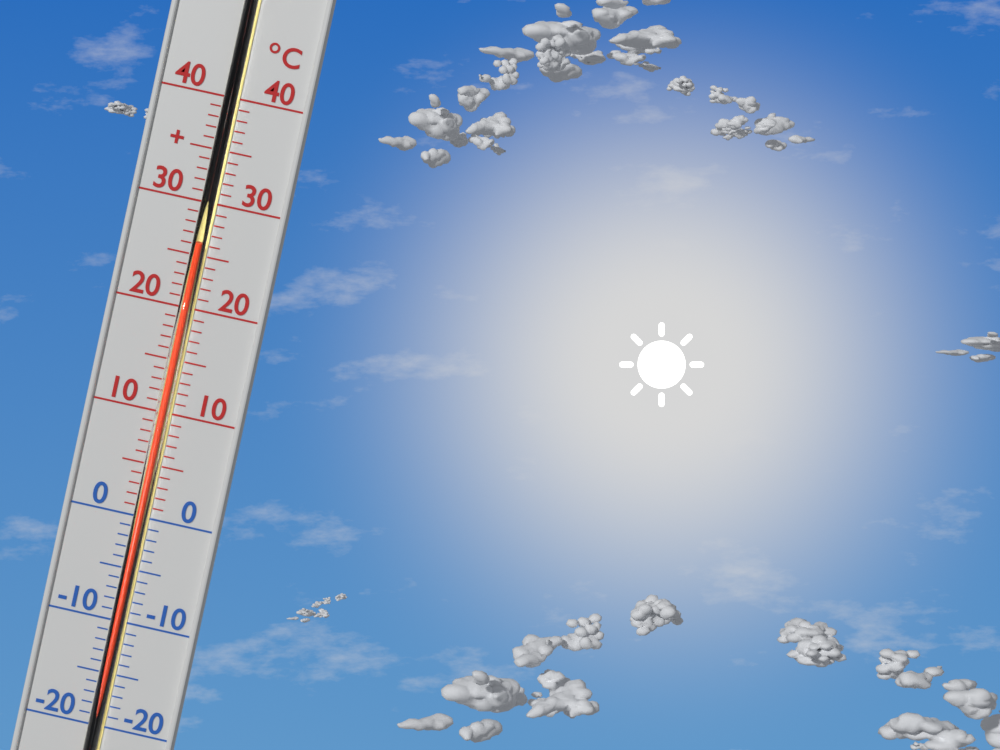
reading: 26 °C
